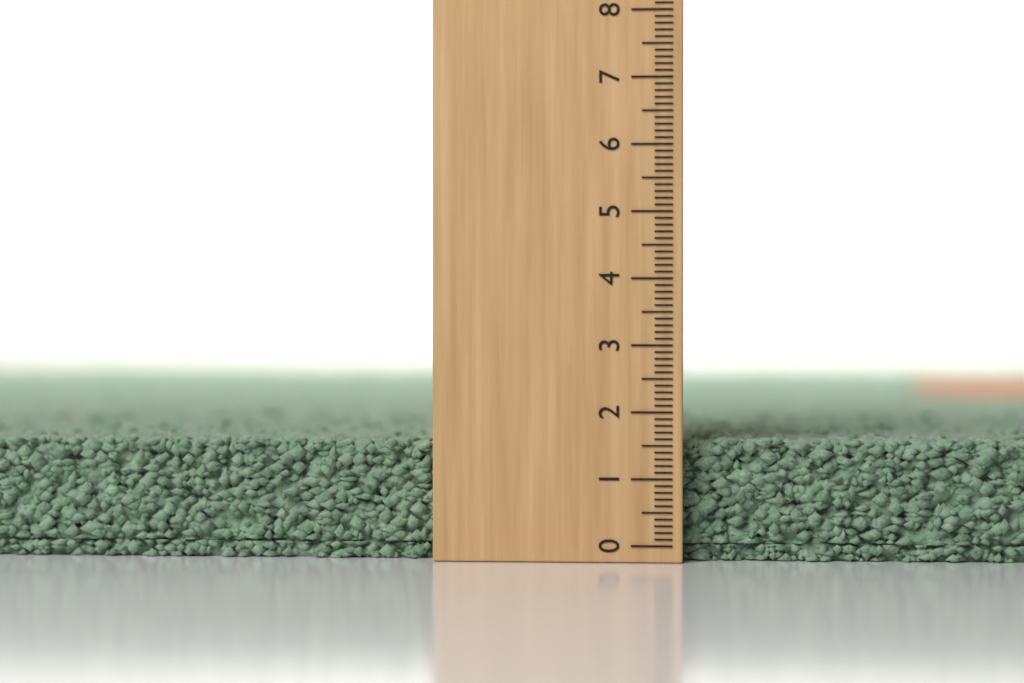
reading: 1.6 (no unit)
